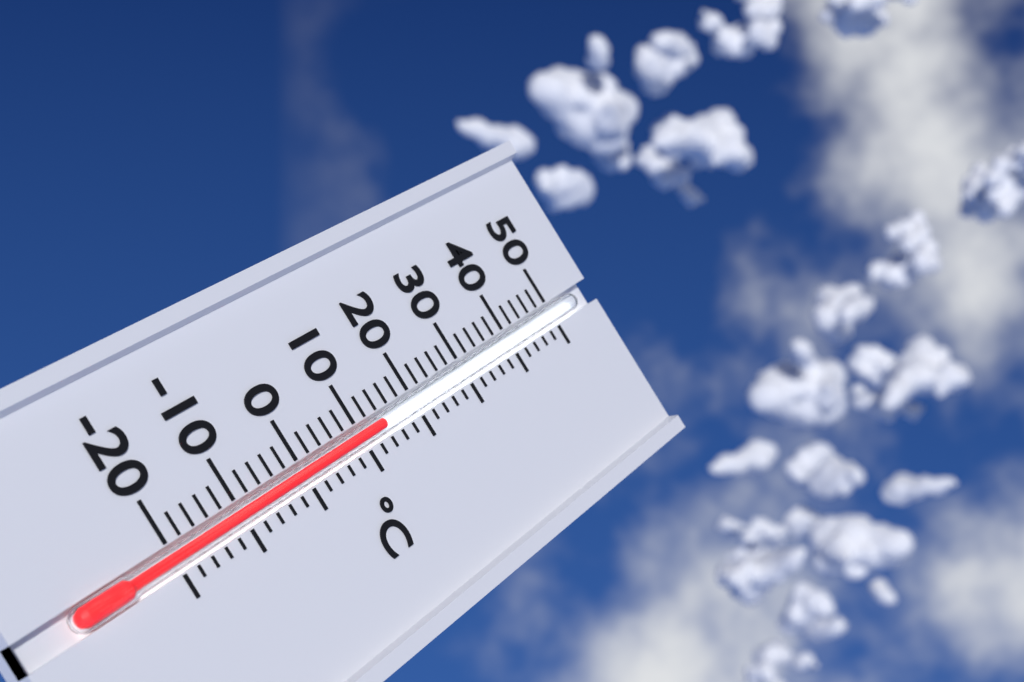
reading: 14 °C
